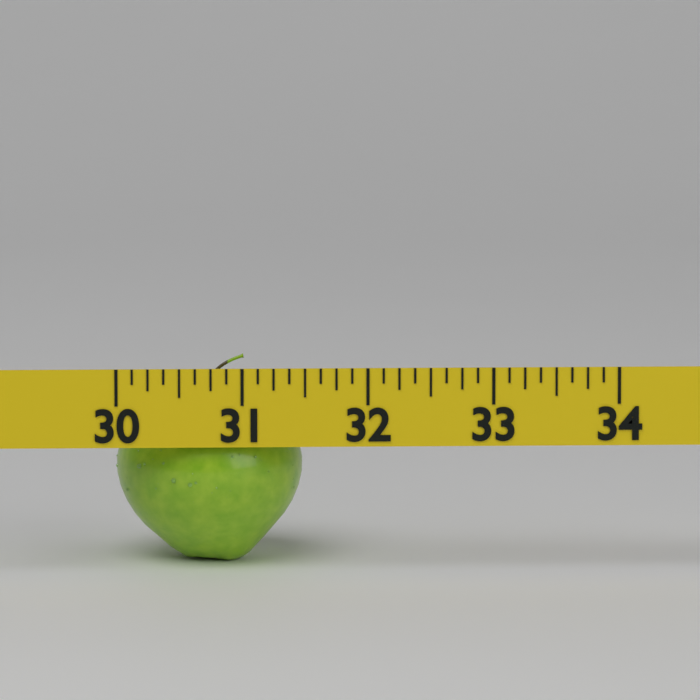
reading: 31.500 (no unit)
